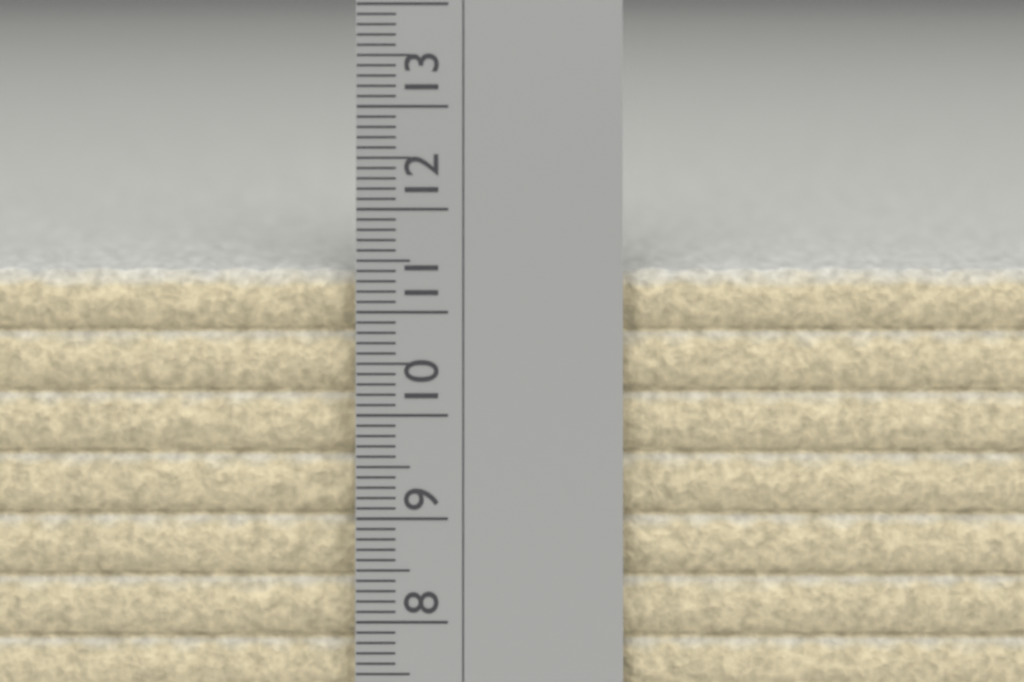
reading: 11.4 cm
